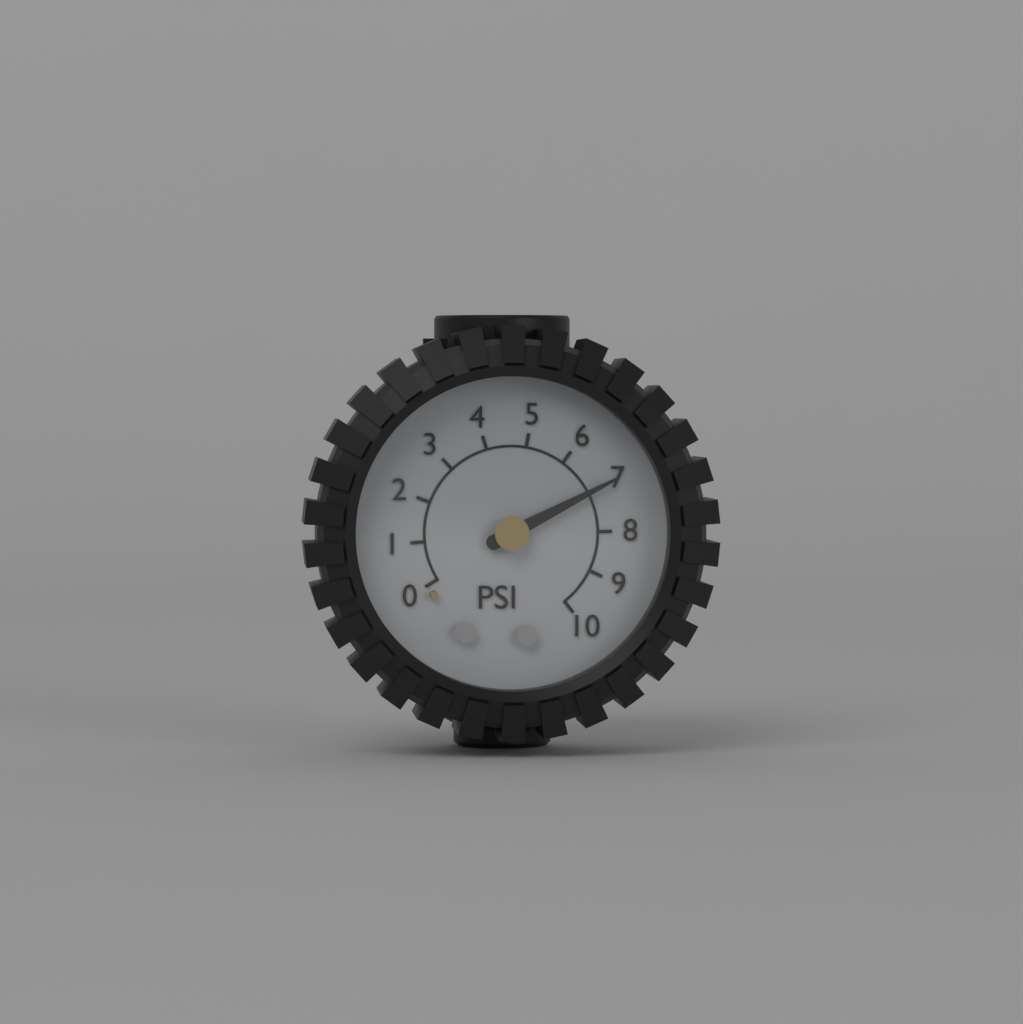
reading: 7 psi
